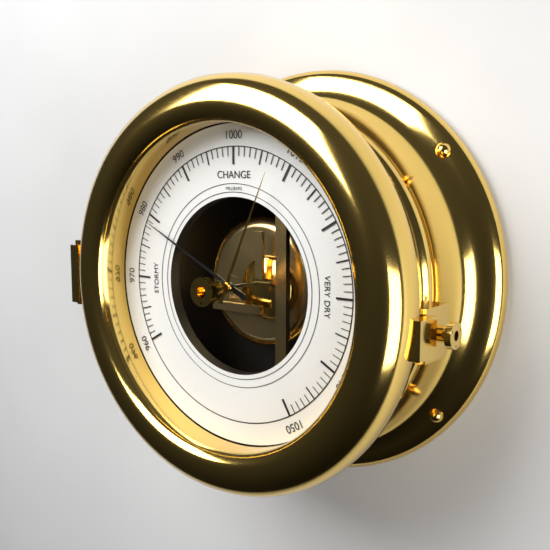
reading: 979 mbar
